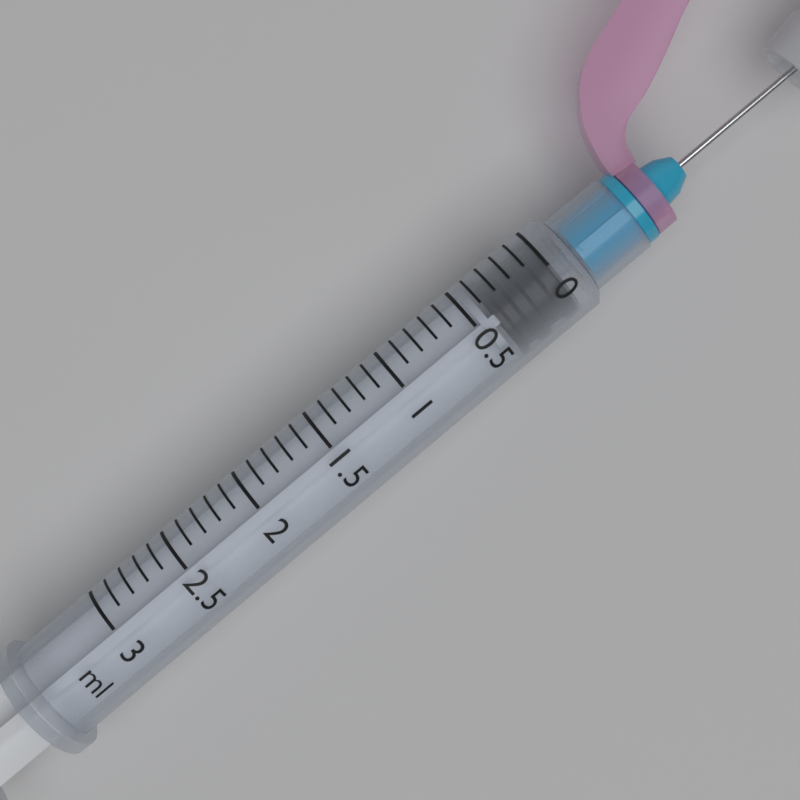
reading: 0.0 ml
